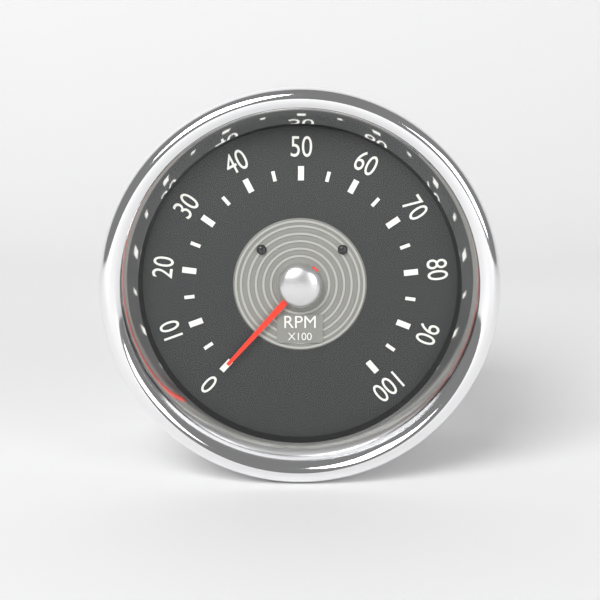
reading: 0 RPM
